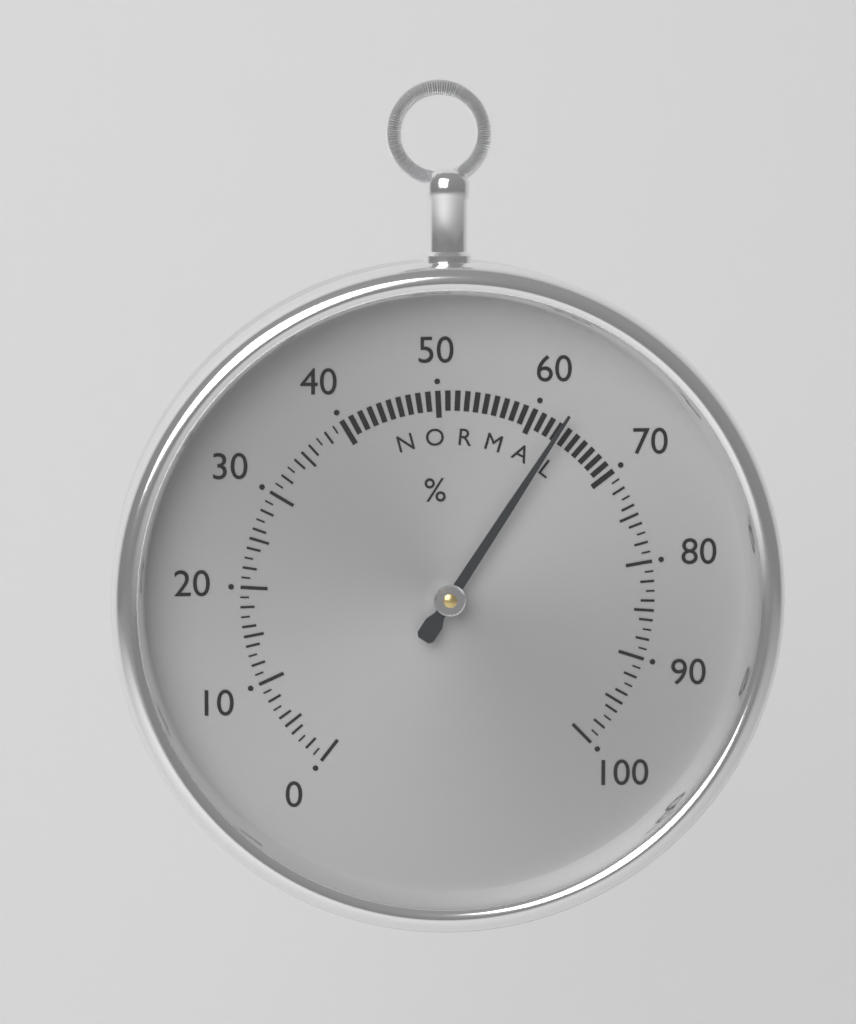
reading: 63 %
